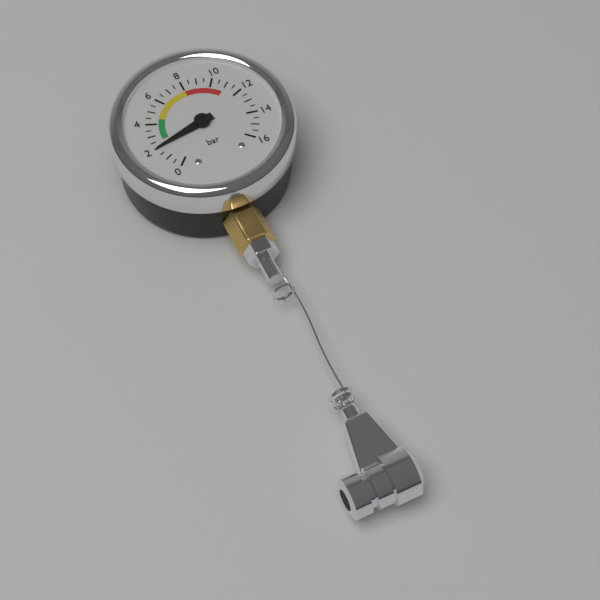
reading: 2.0 bar
